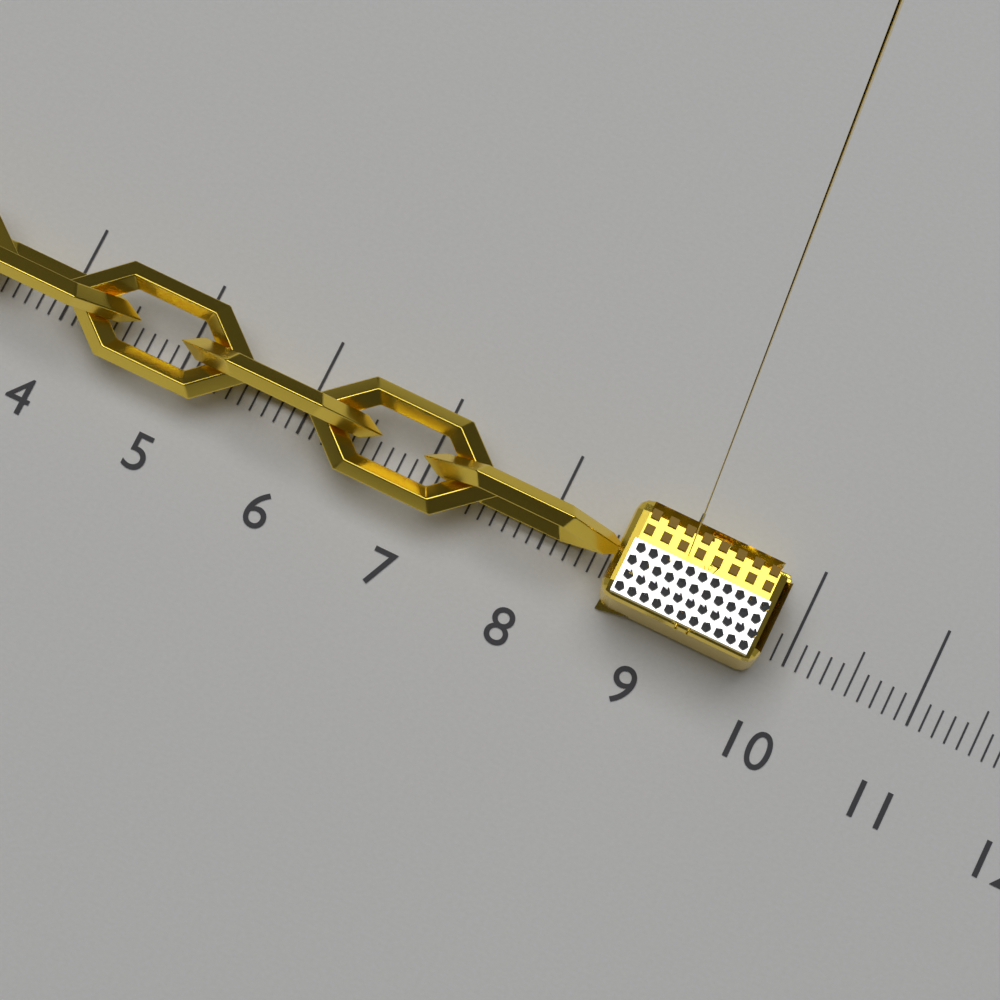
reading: 9.8 (no unit)
